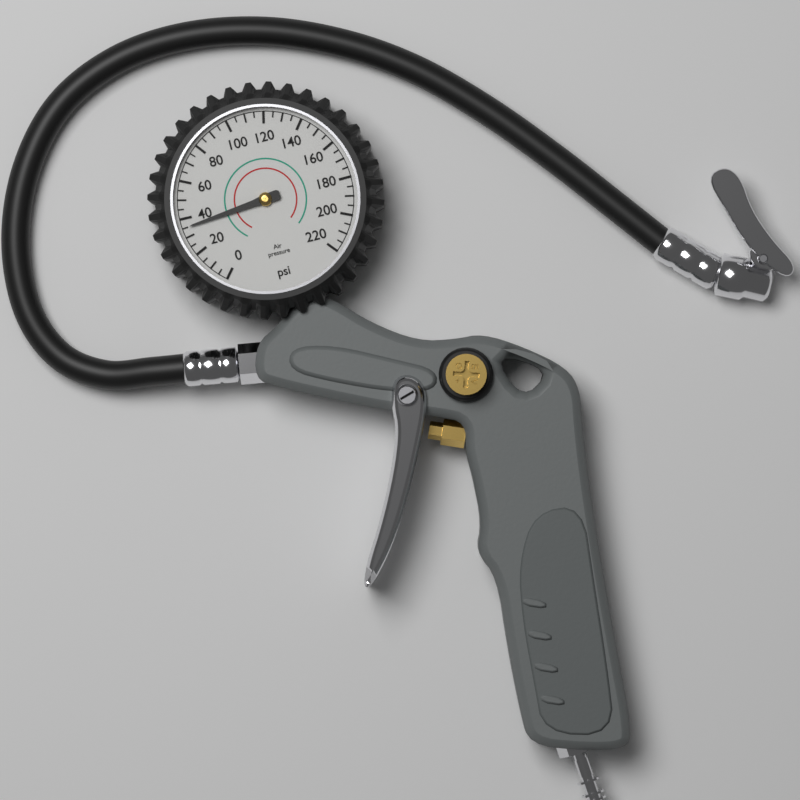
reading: 35 psi
